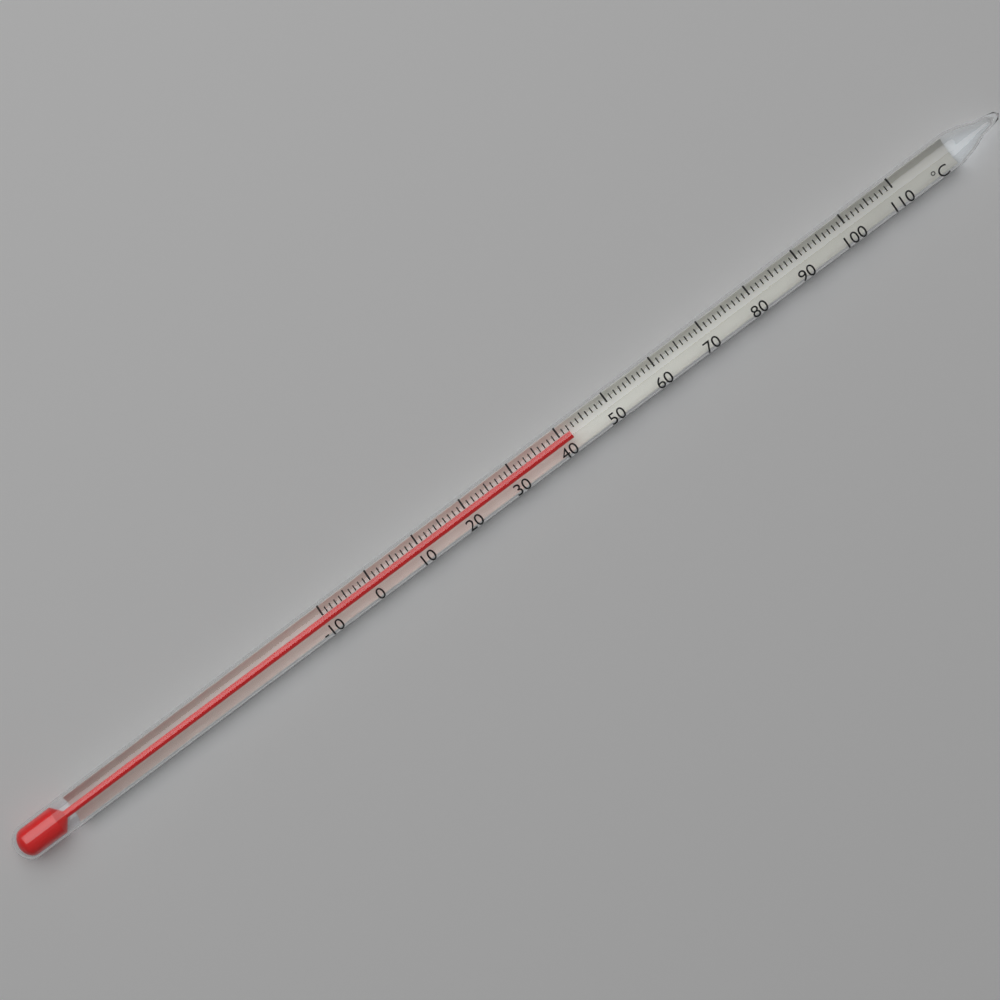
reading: 42 °C
